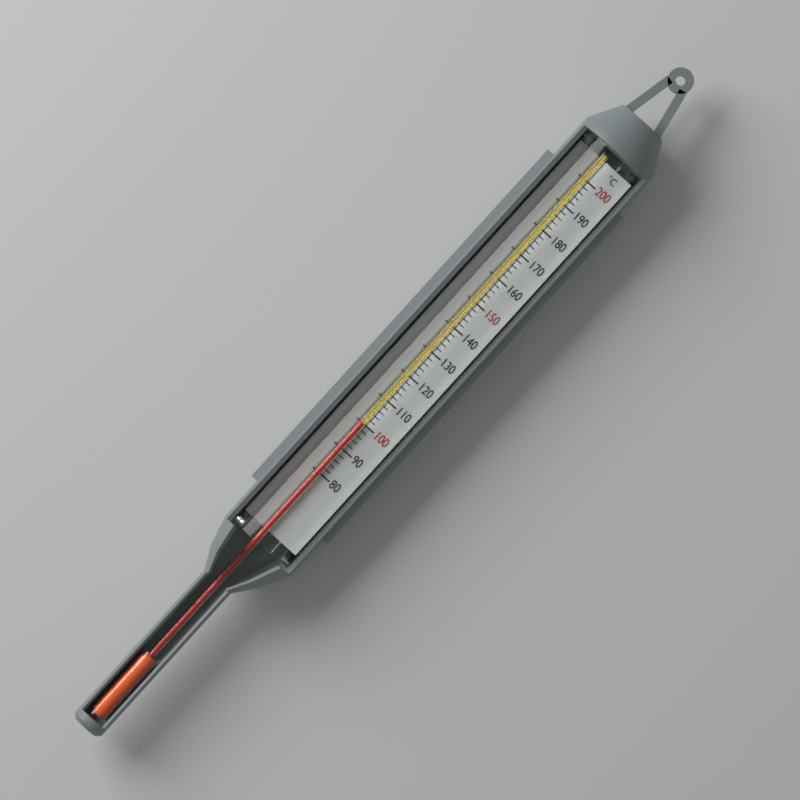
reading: 100 °C
